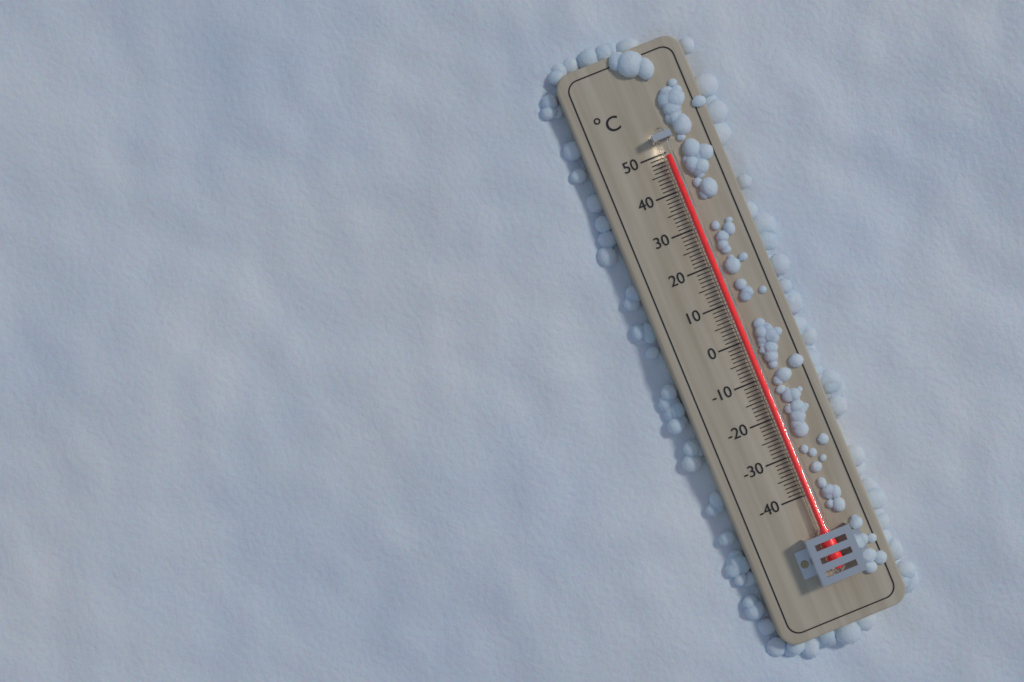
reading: 49 °C
